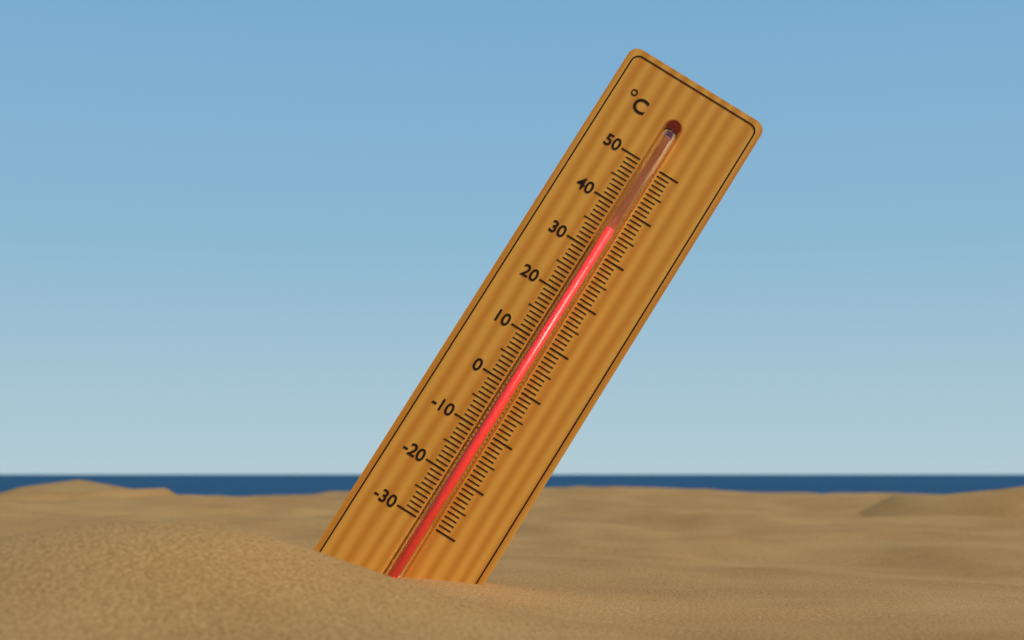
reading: 35 °C
